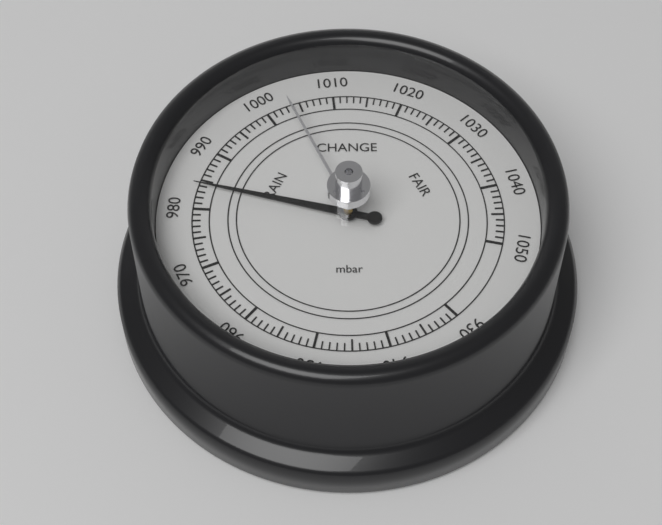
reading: 984 mbar
